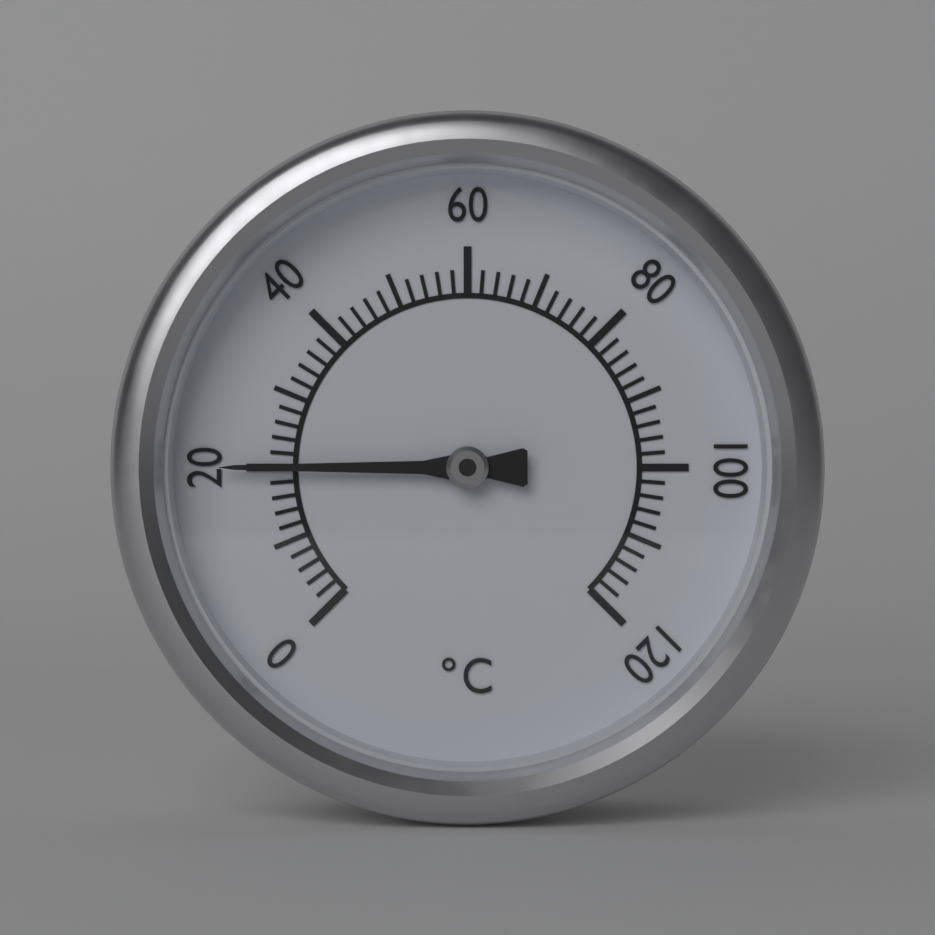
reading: 20 °C
